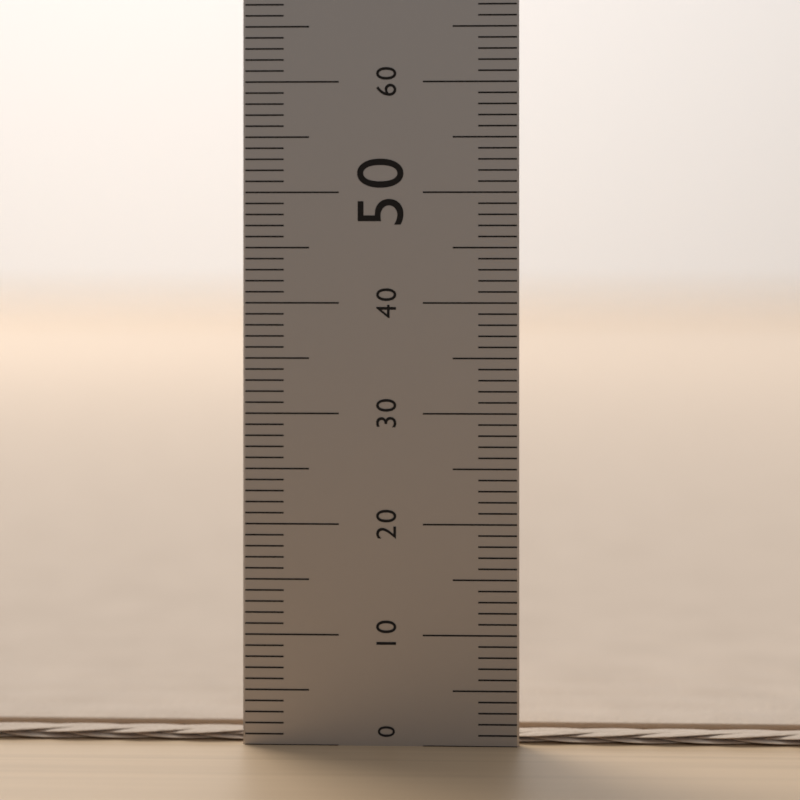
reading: 1 (no unit)
